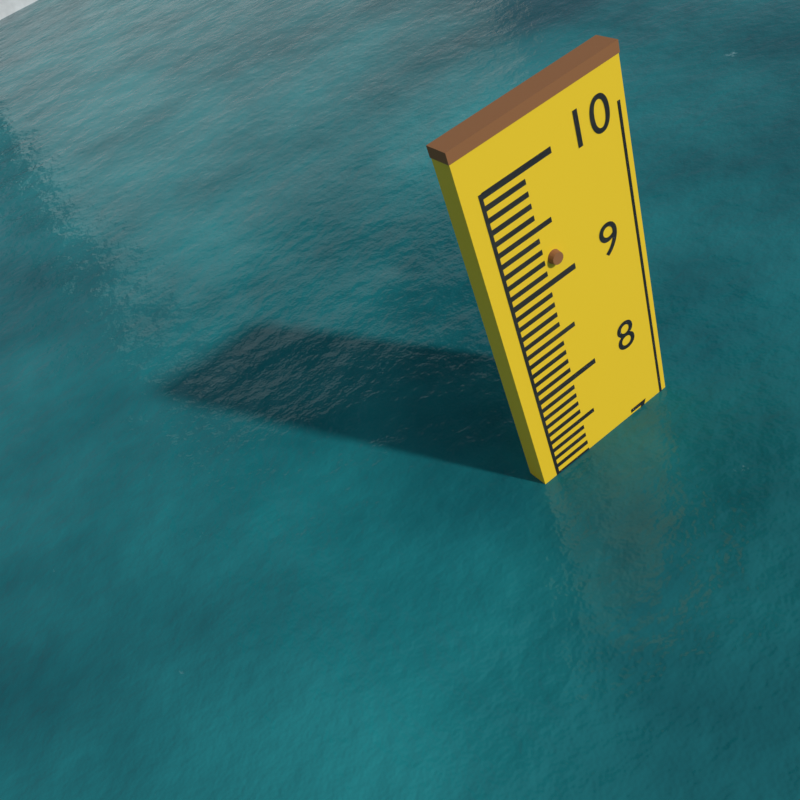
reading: 7.1 (no unit)
